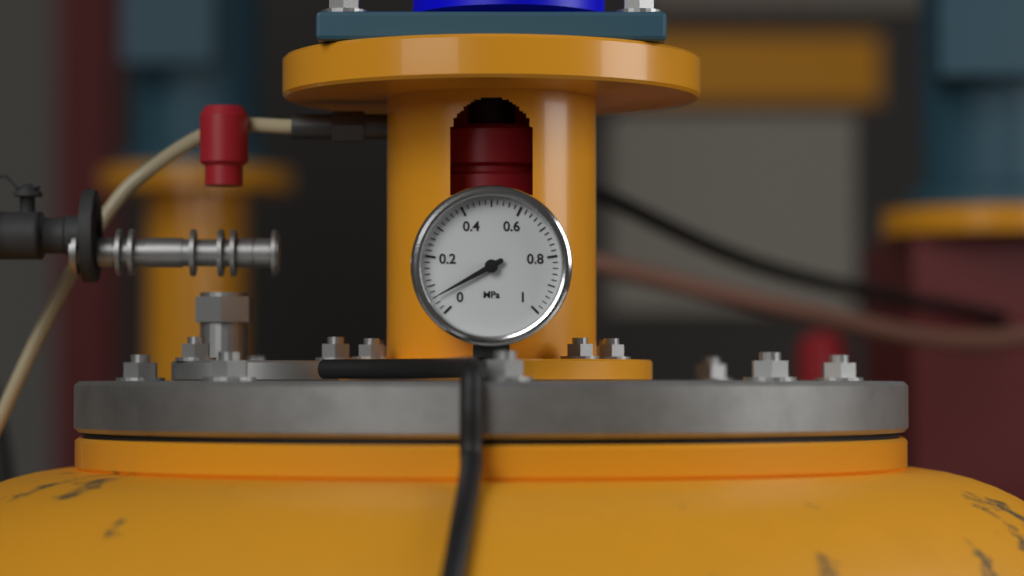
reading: 0.06 MPa
